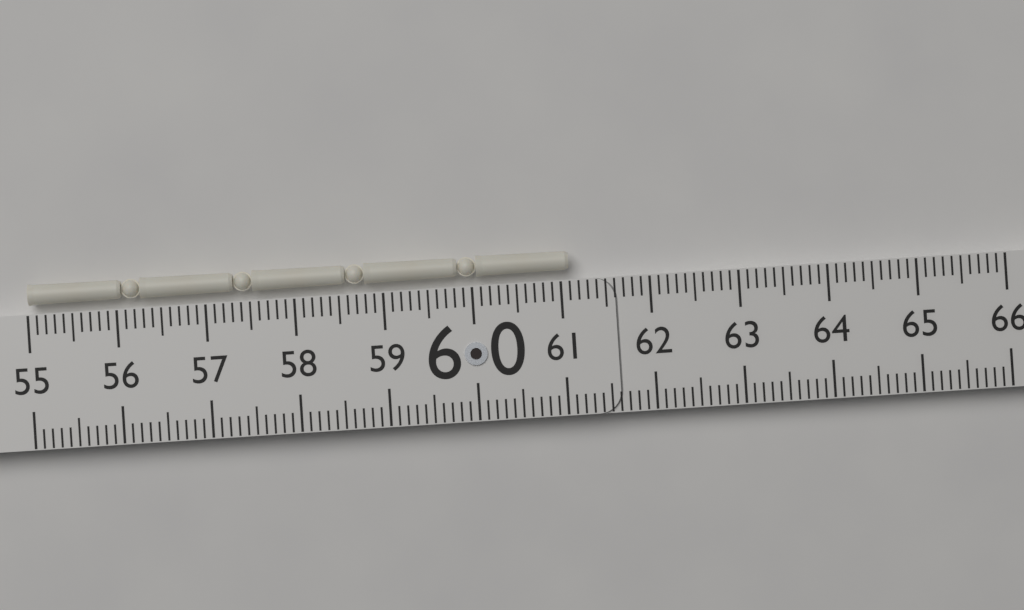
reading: 61.1 (no unit)
